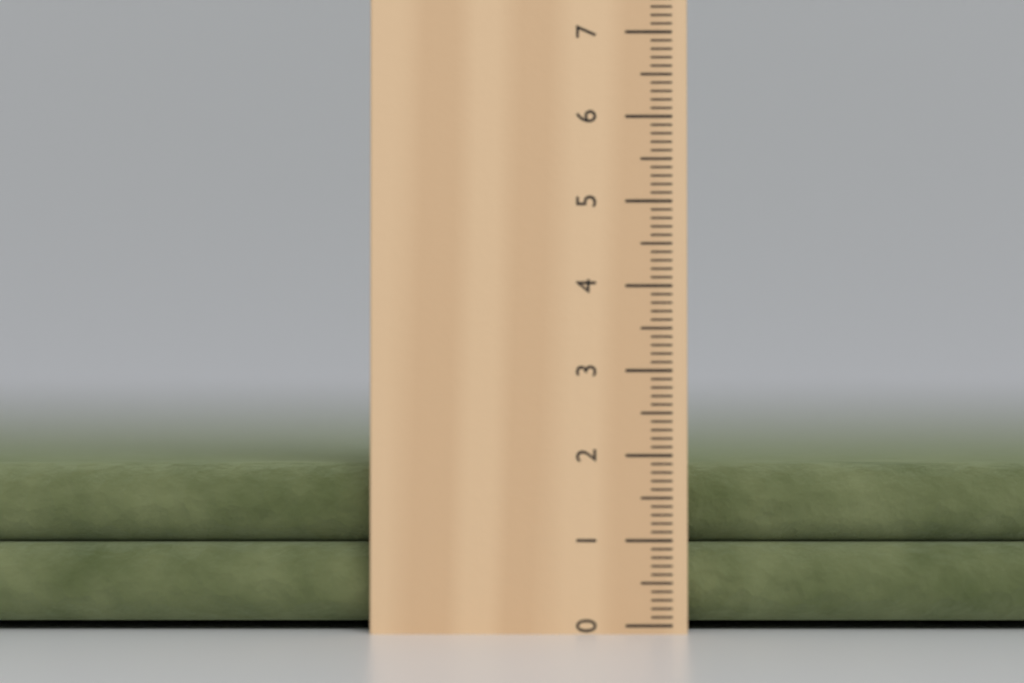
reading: 1.9 cm
